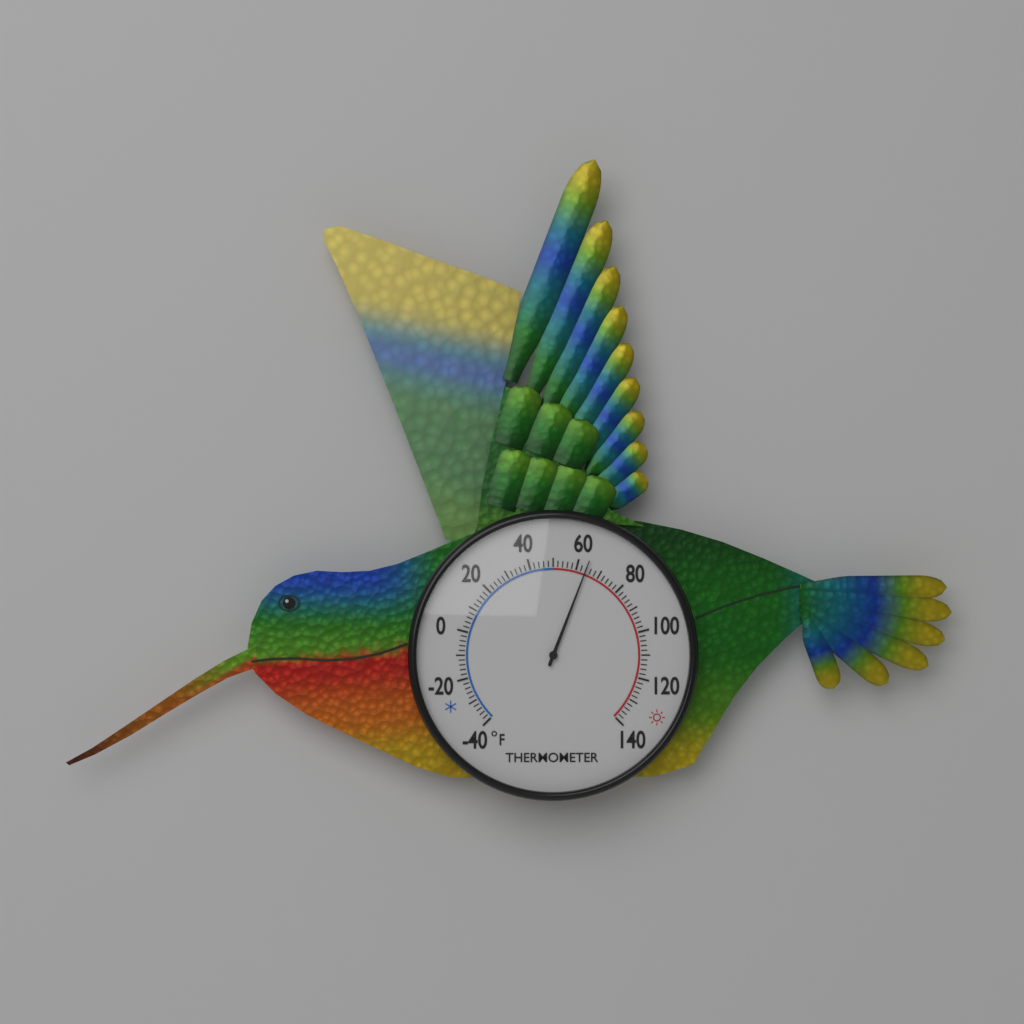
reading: 64 °F
